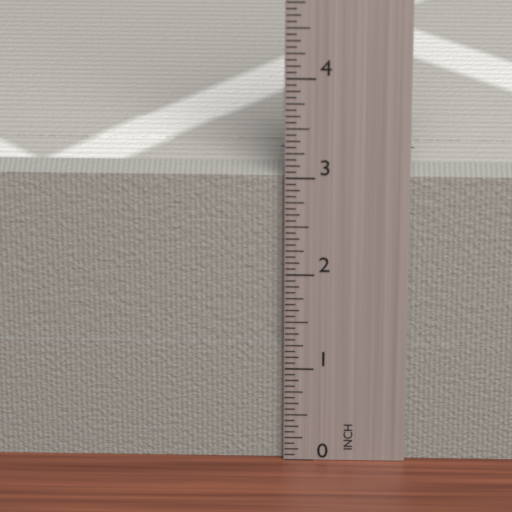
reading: 3.0000 in
